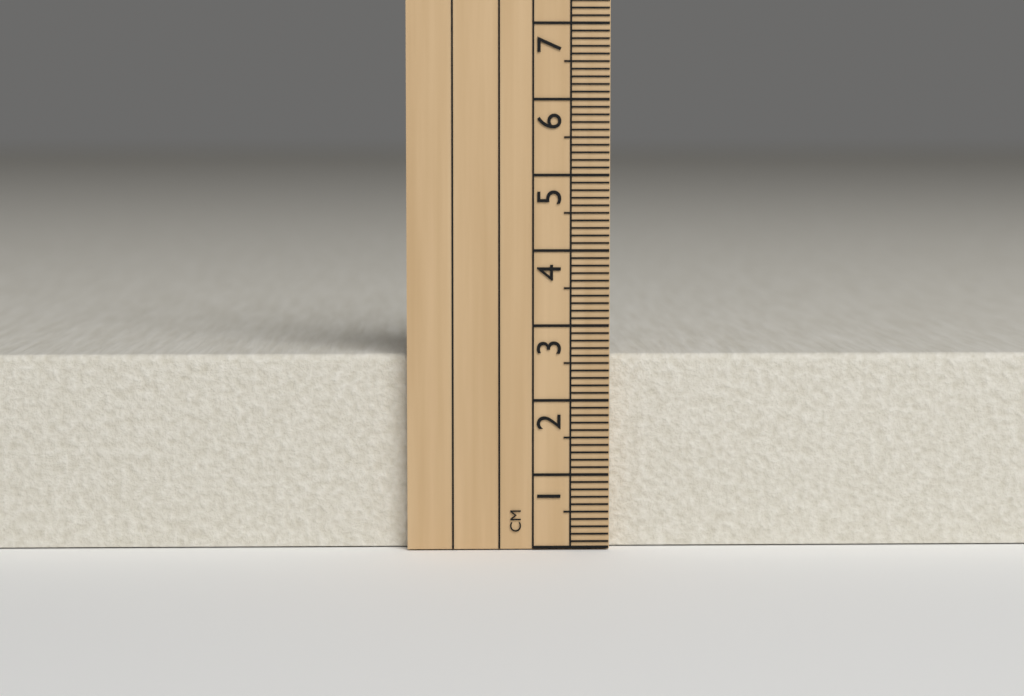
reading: 2.6 cm
